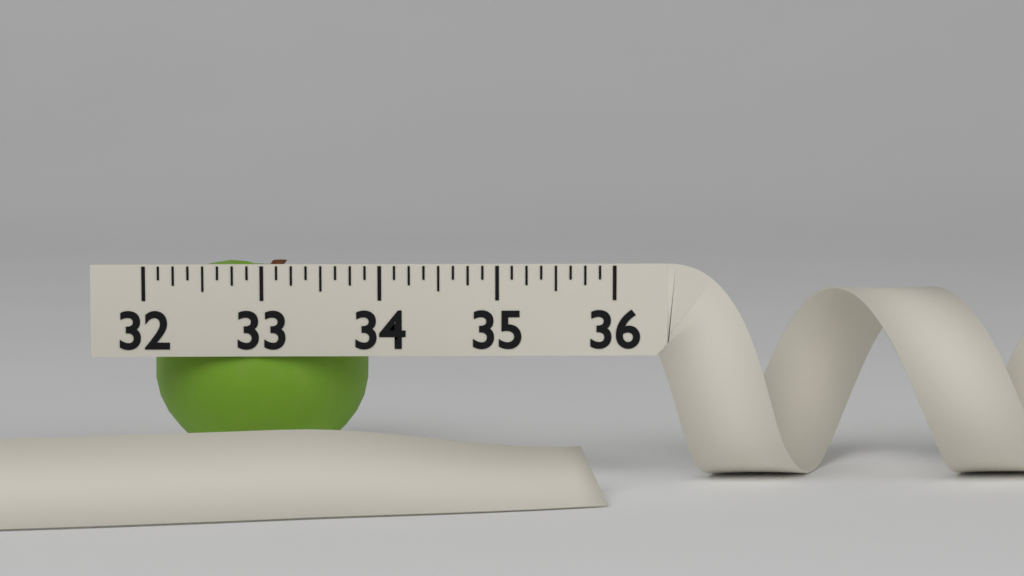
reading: 33.875 (no unit)
